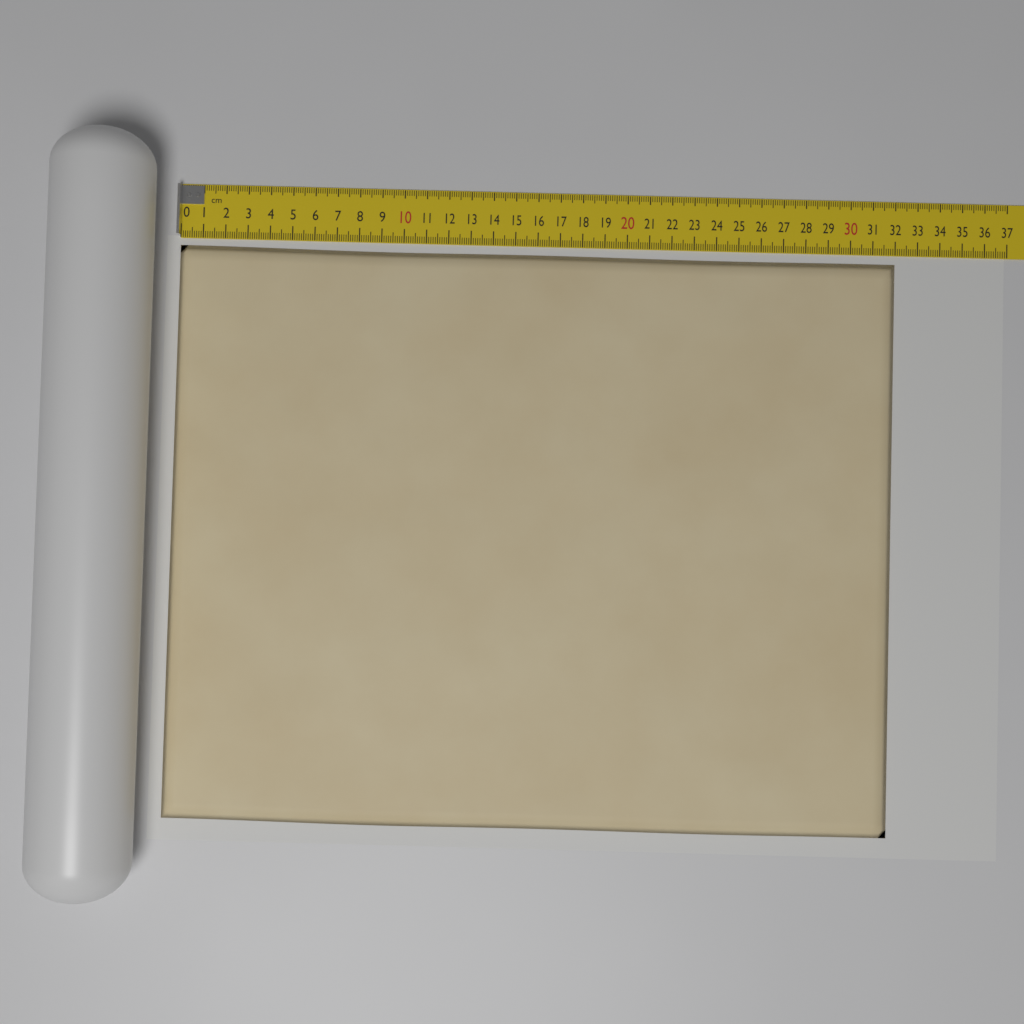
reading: 32.0 cm
